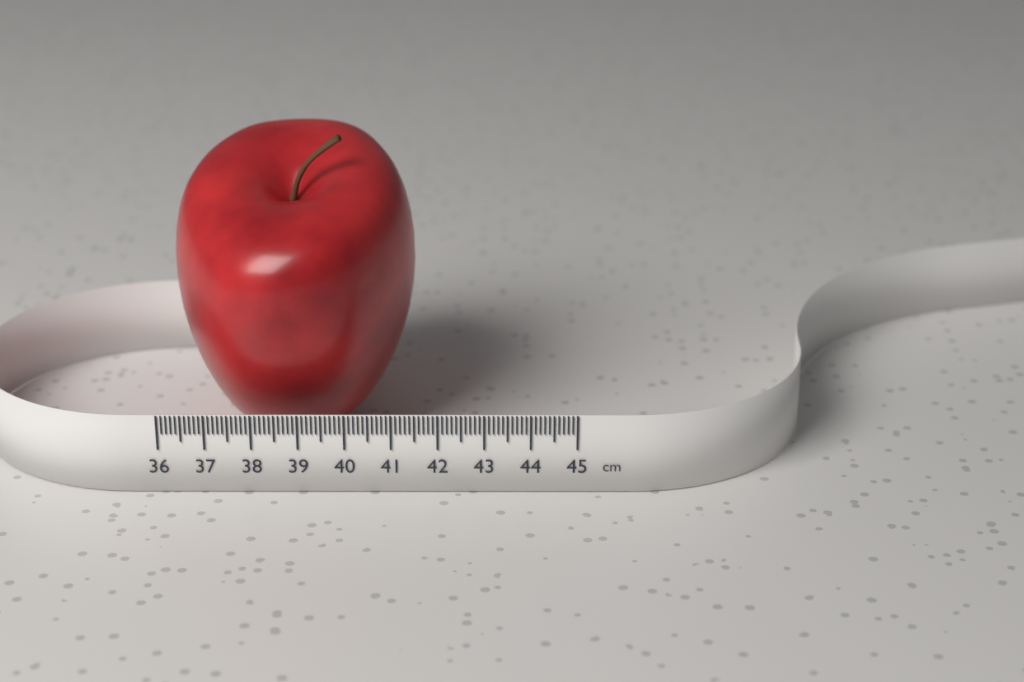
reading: 41.4 cm
